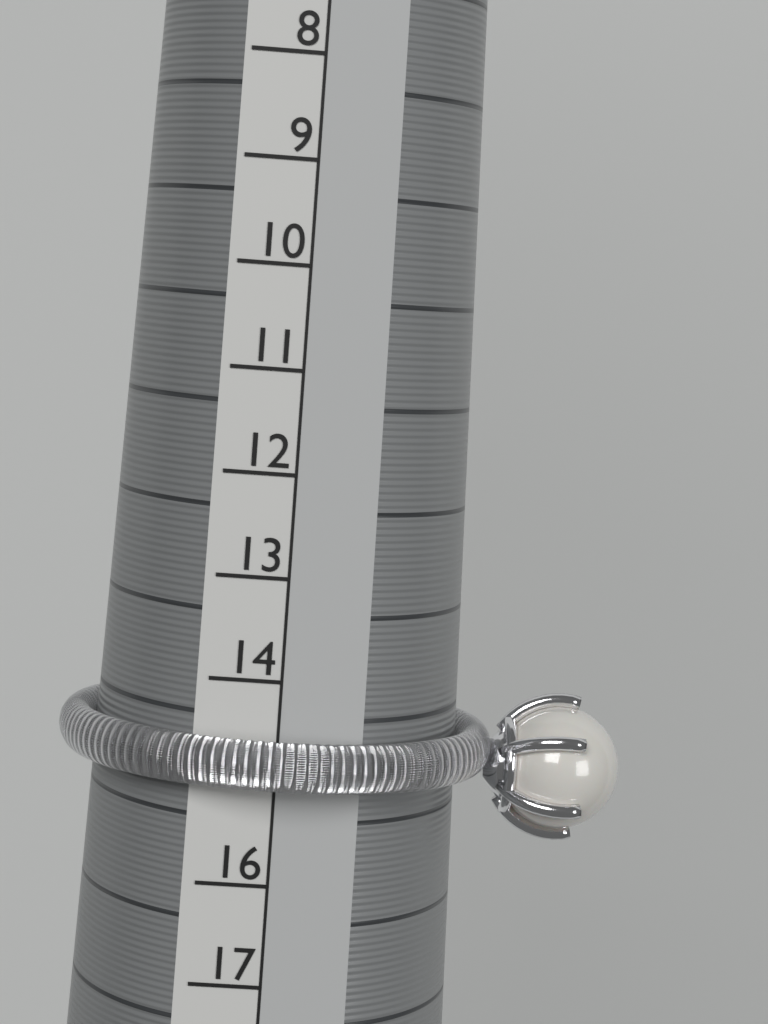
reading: 15 (no unit)
